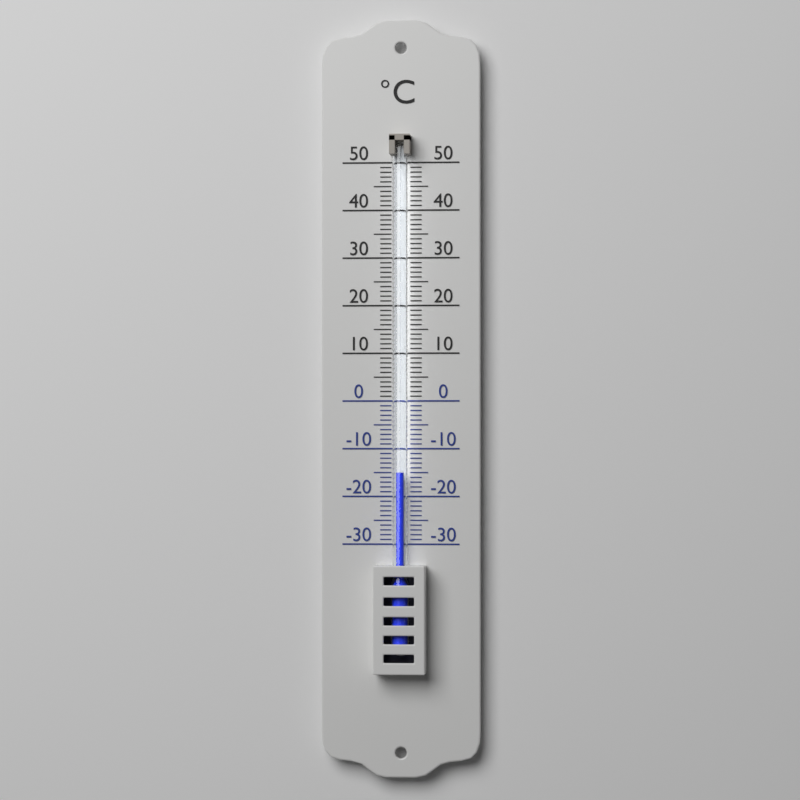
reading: -15 °C
